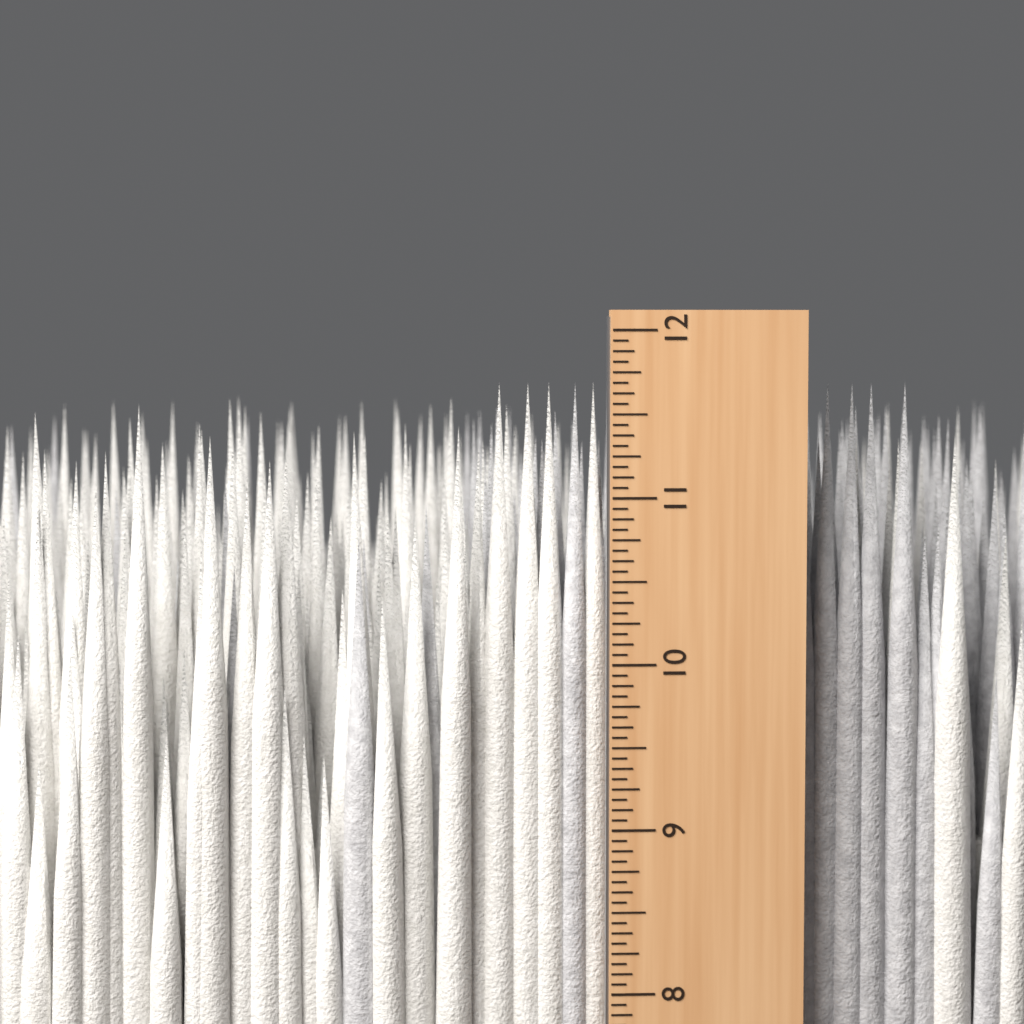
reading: 11.6875 in
